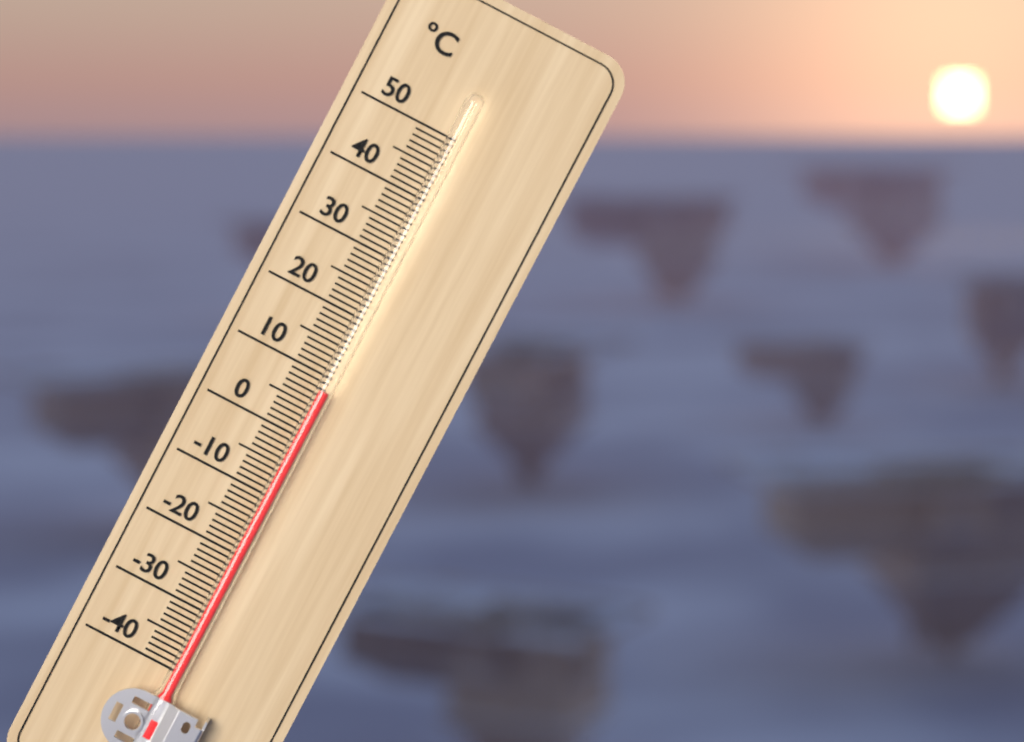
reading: 8 °C
